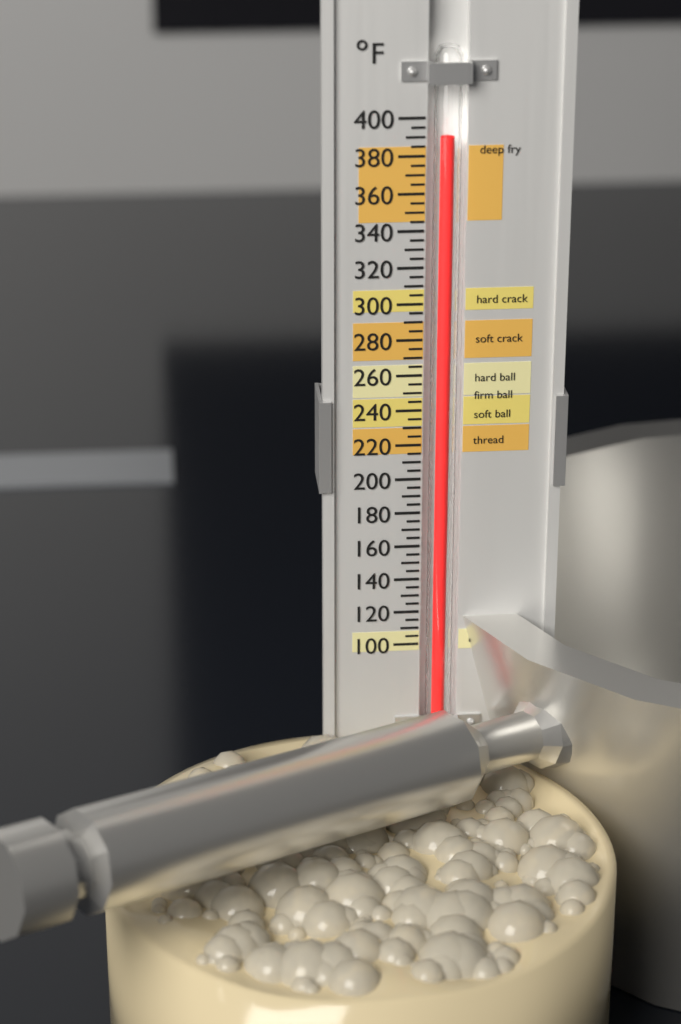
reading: 390 °F
